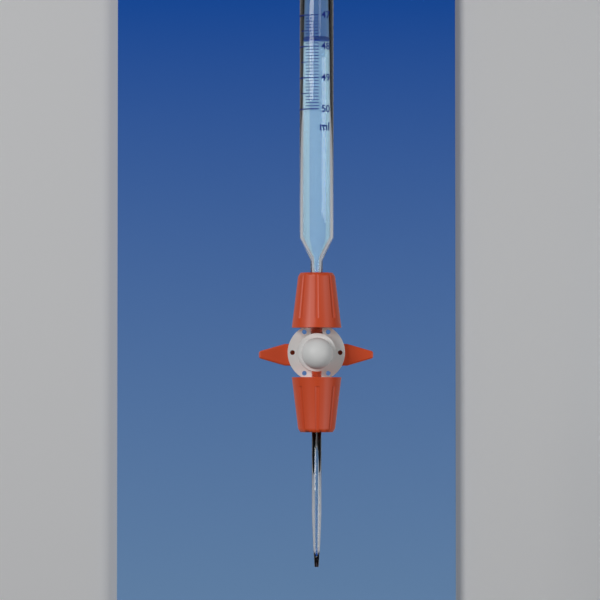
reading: 47.8 ml
